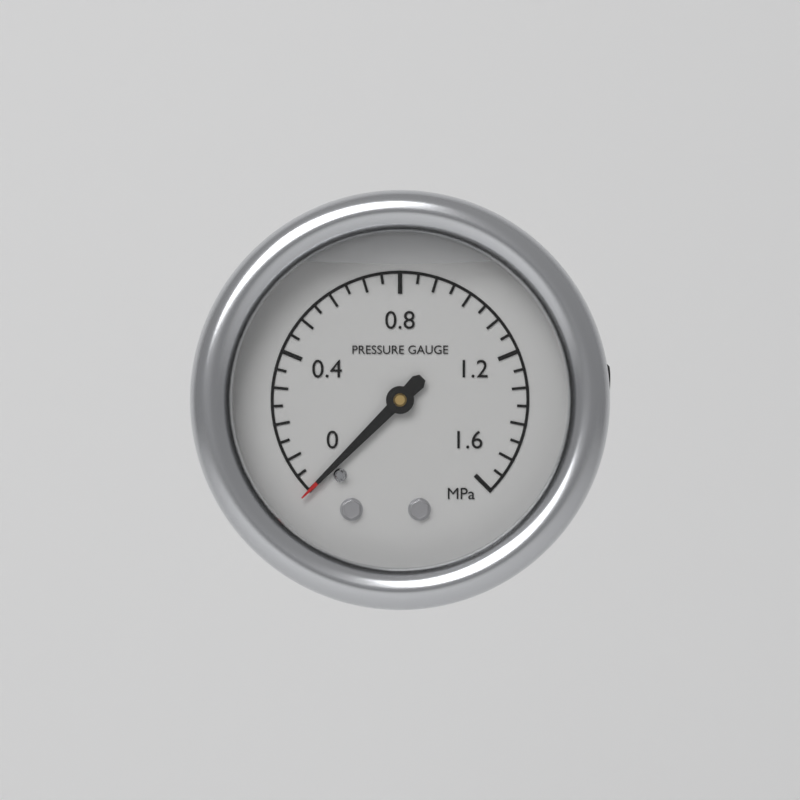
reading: 0.00 MPa
